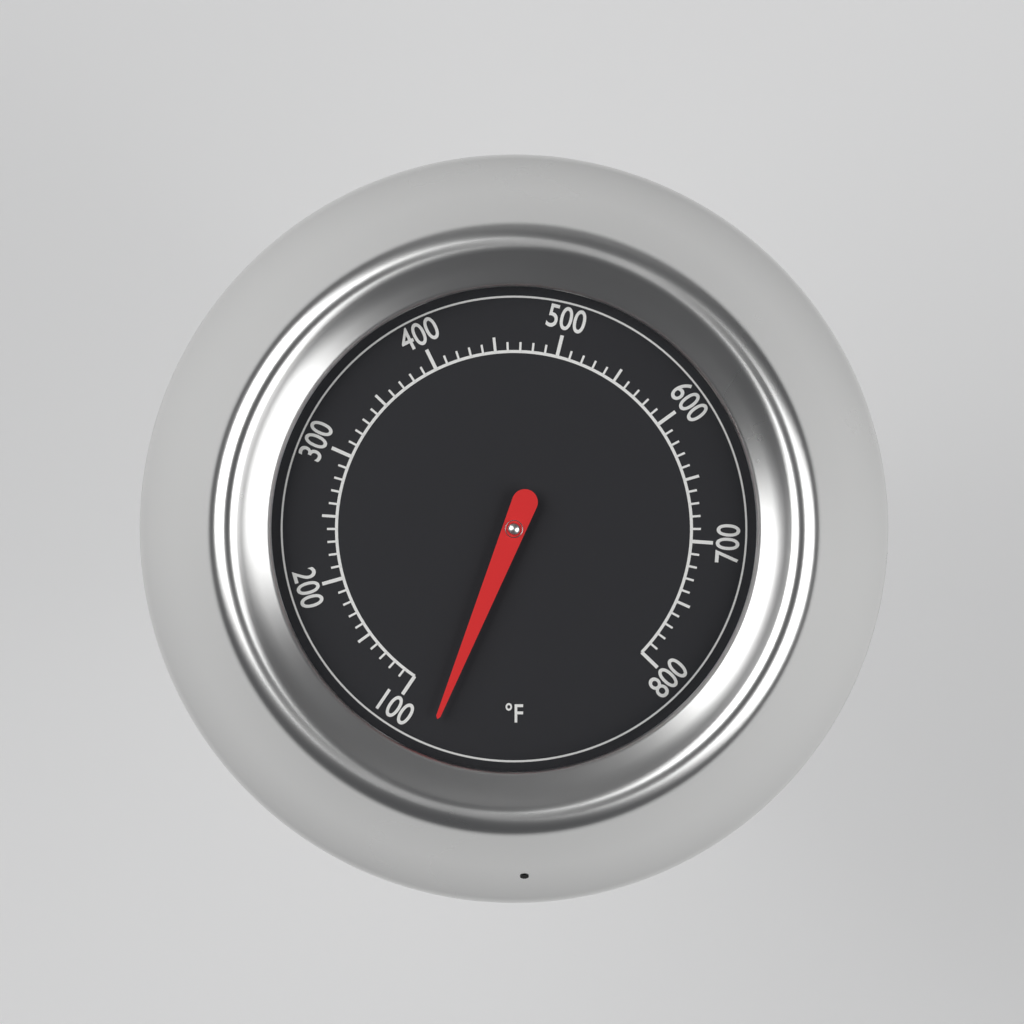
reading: 70 °F
